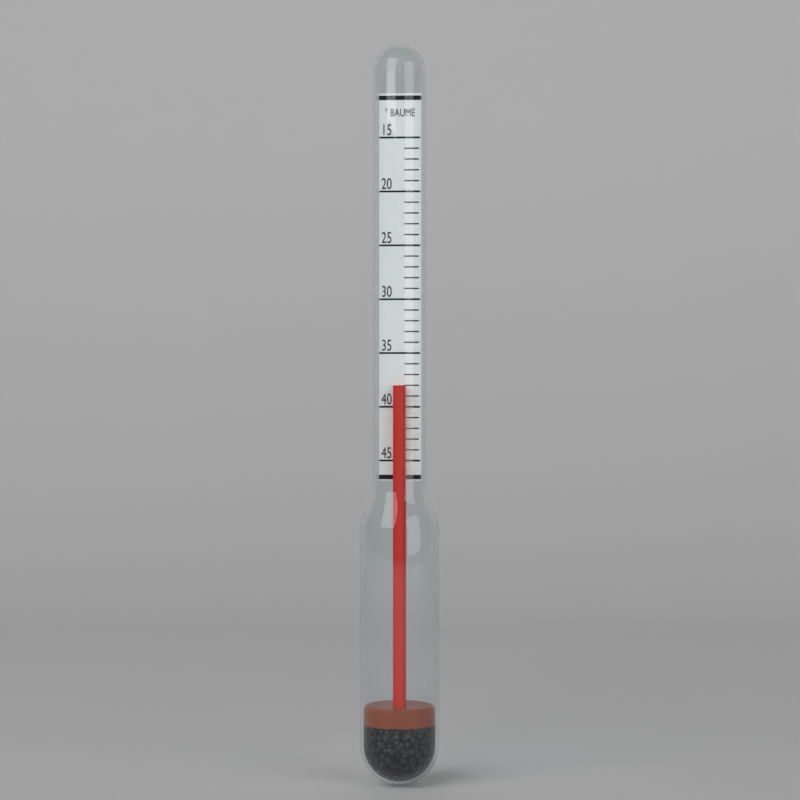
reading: 38 °Baumé
